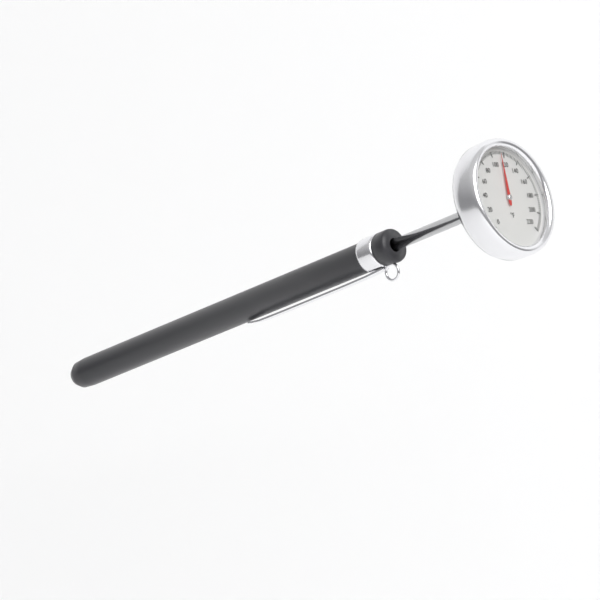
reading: 114 °F
